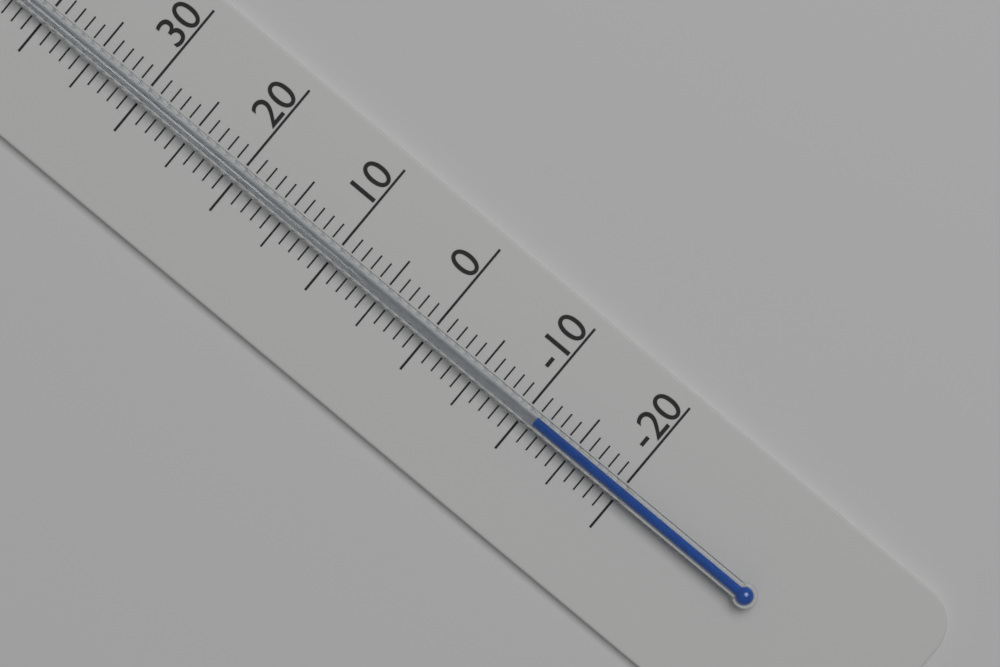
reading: -11 °C
